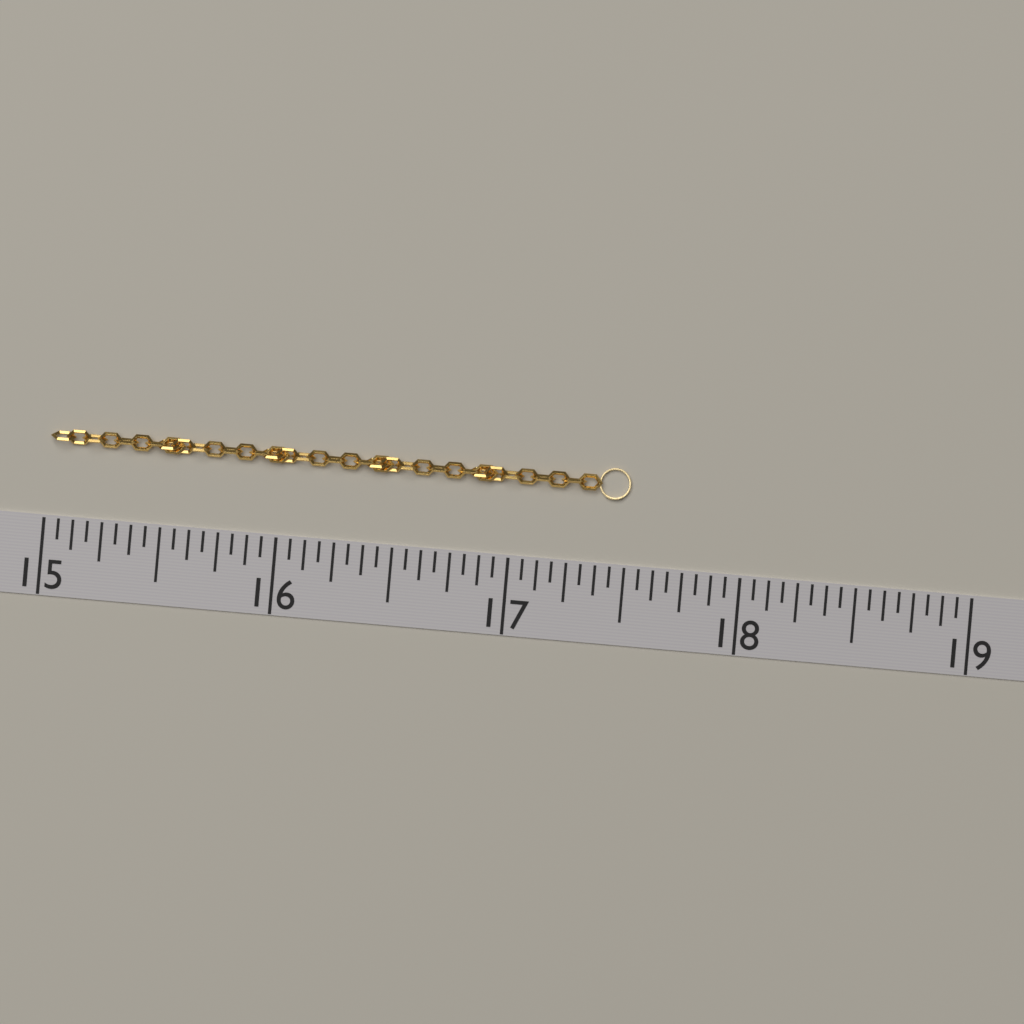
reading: 17.5000 (no unit)
